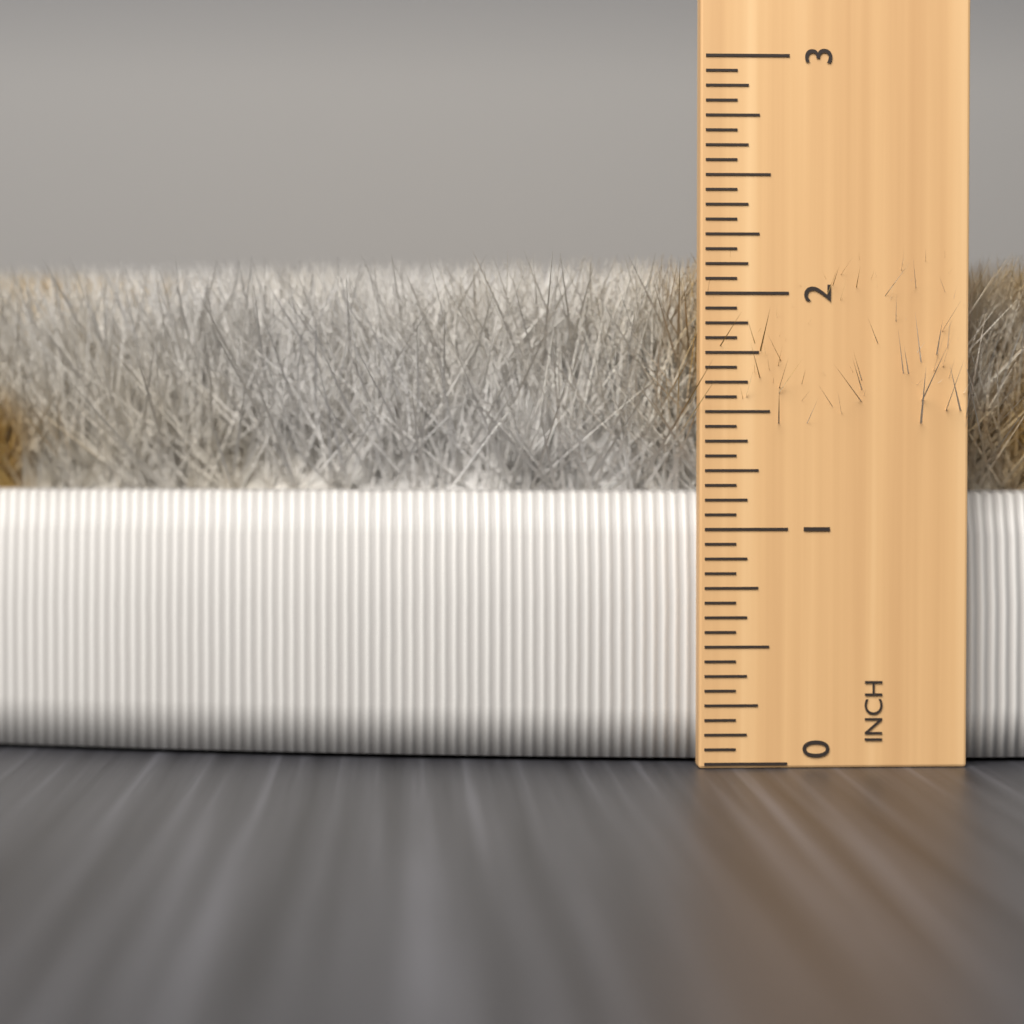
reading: 2.1875 in
